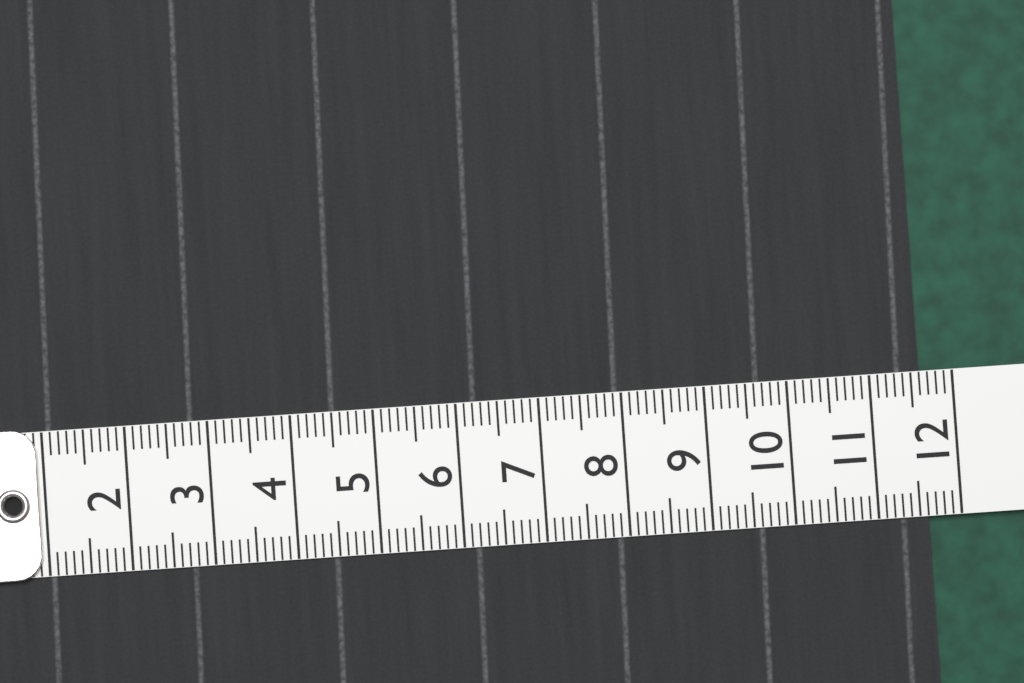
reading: 11.6 (no unit)
